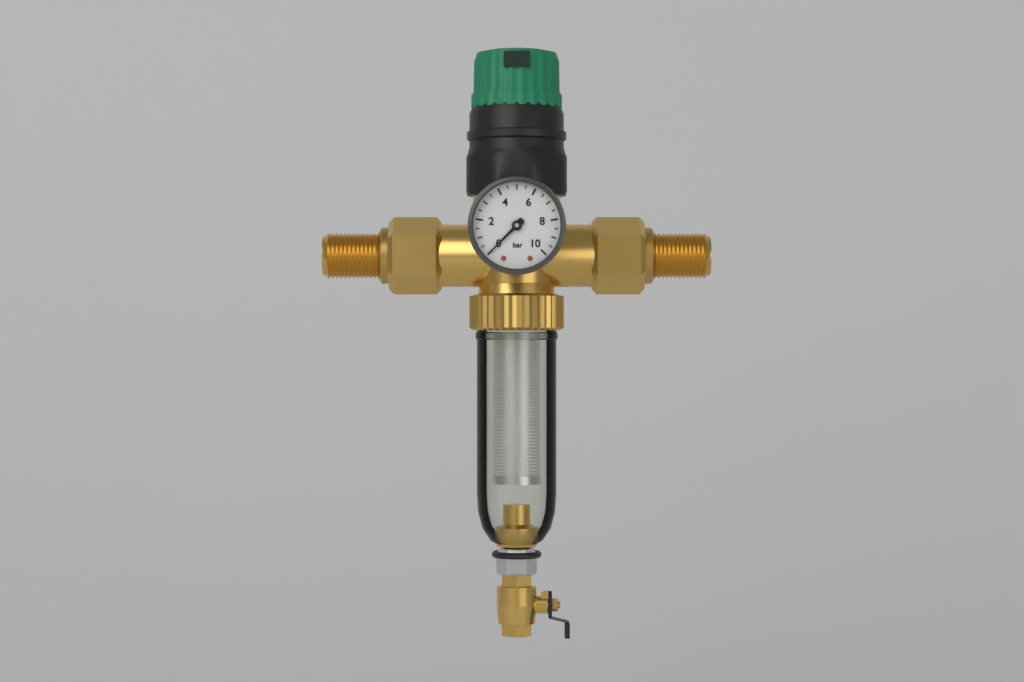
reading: 0.0 bar
